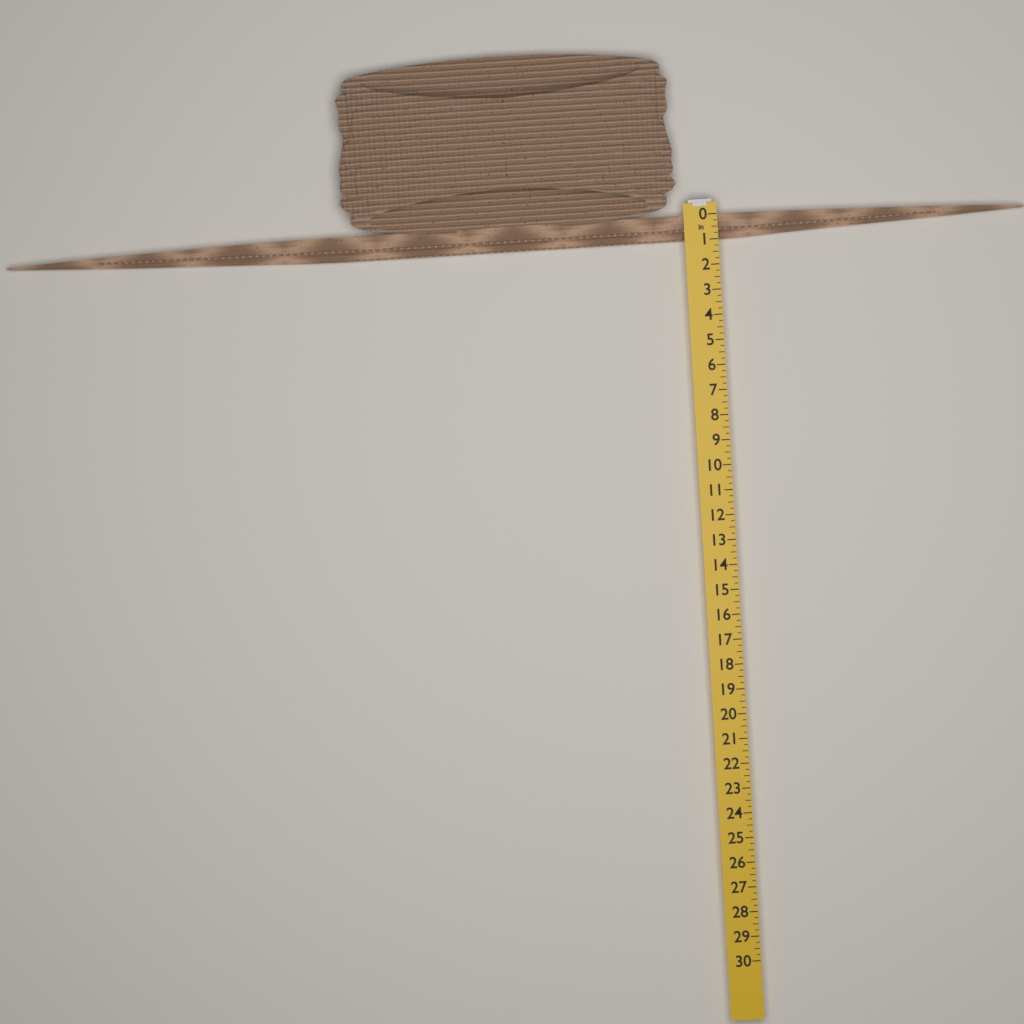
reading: 1.00 in
